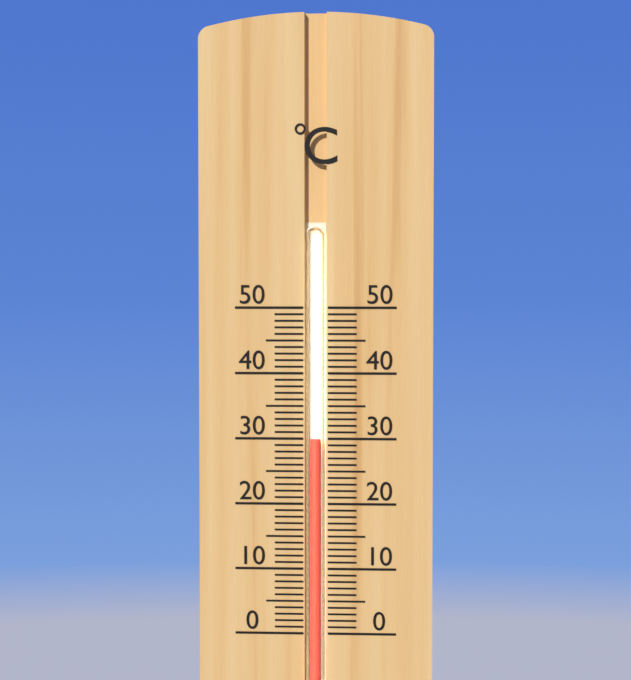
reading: 30 °C
